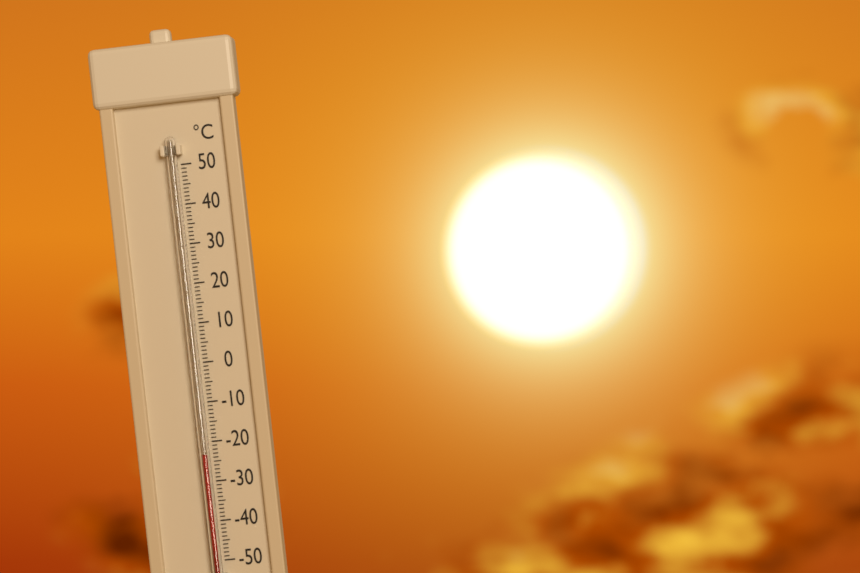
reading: -23 °C
